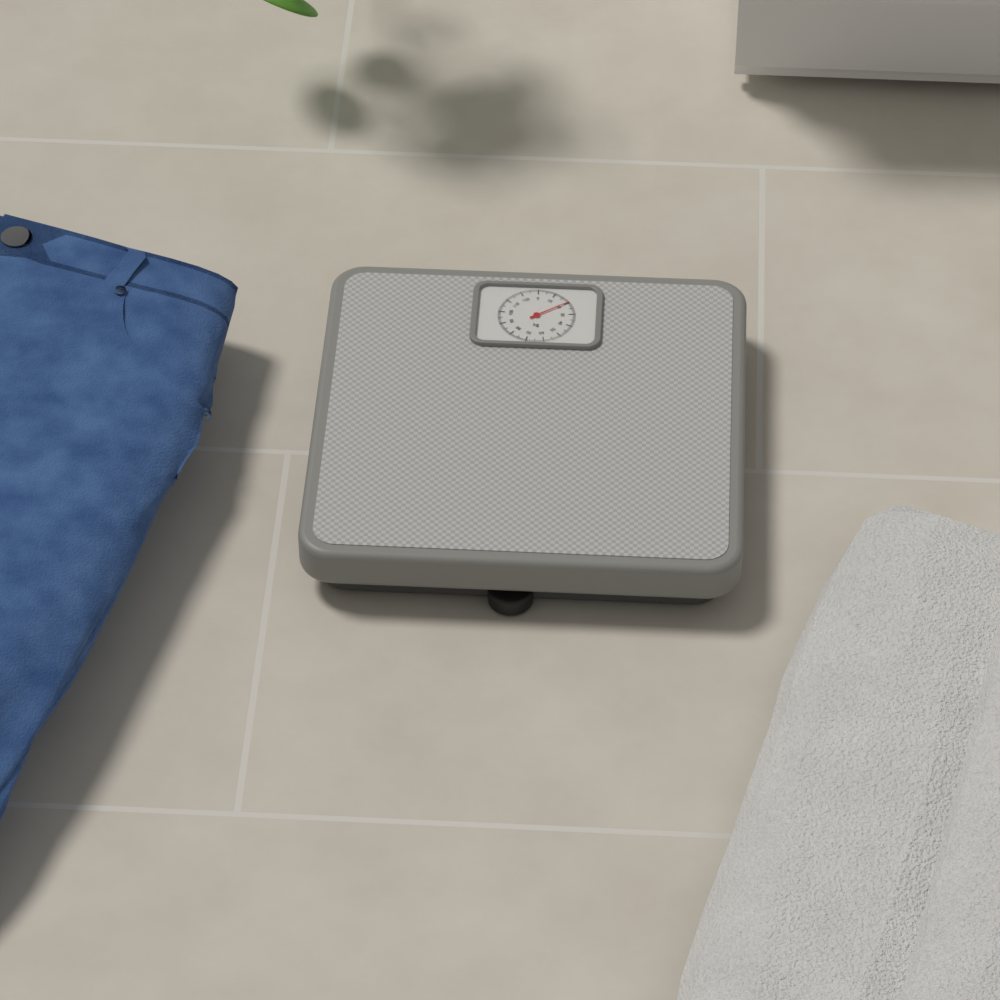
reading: 20 kg
